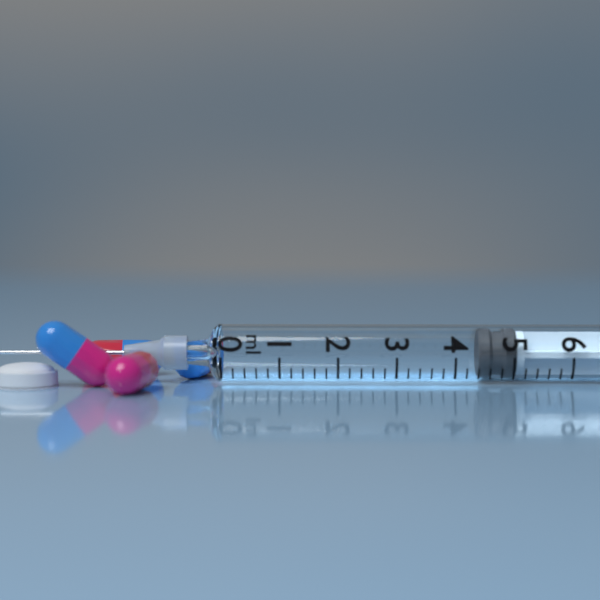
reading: 4.4 ml
